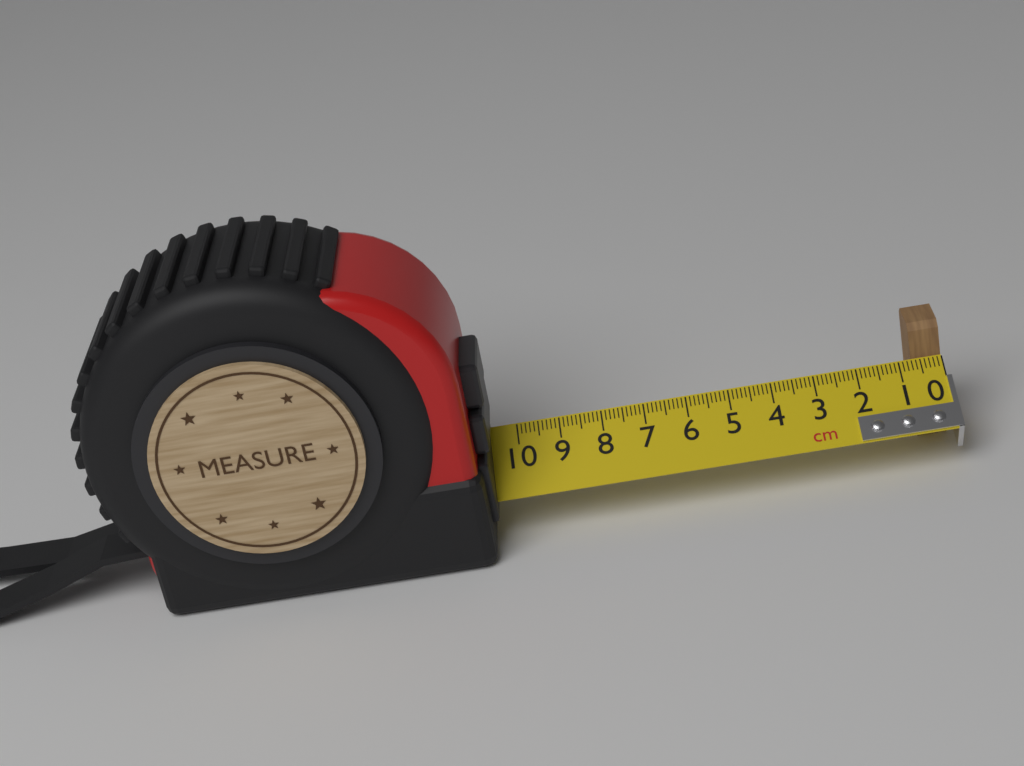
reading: 0.7 cm
